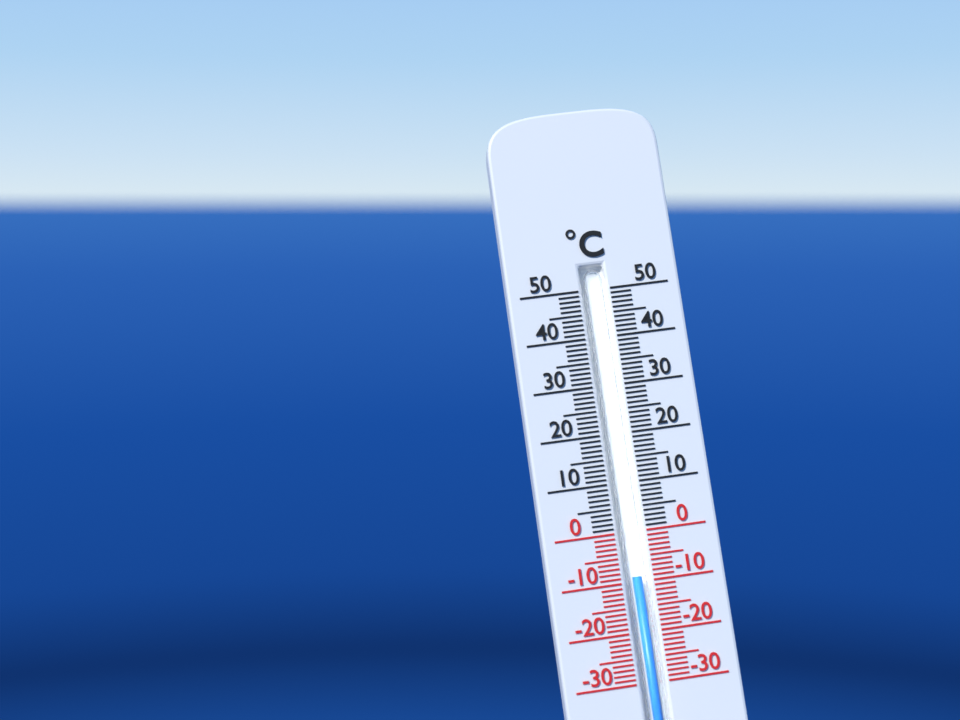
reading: -9 °C
